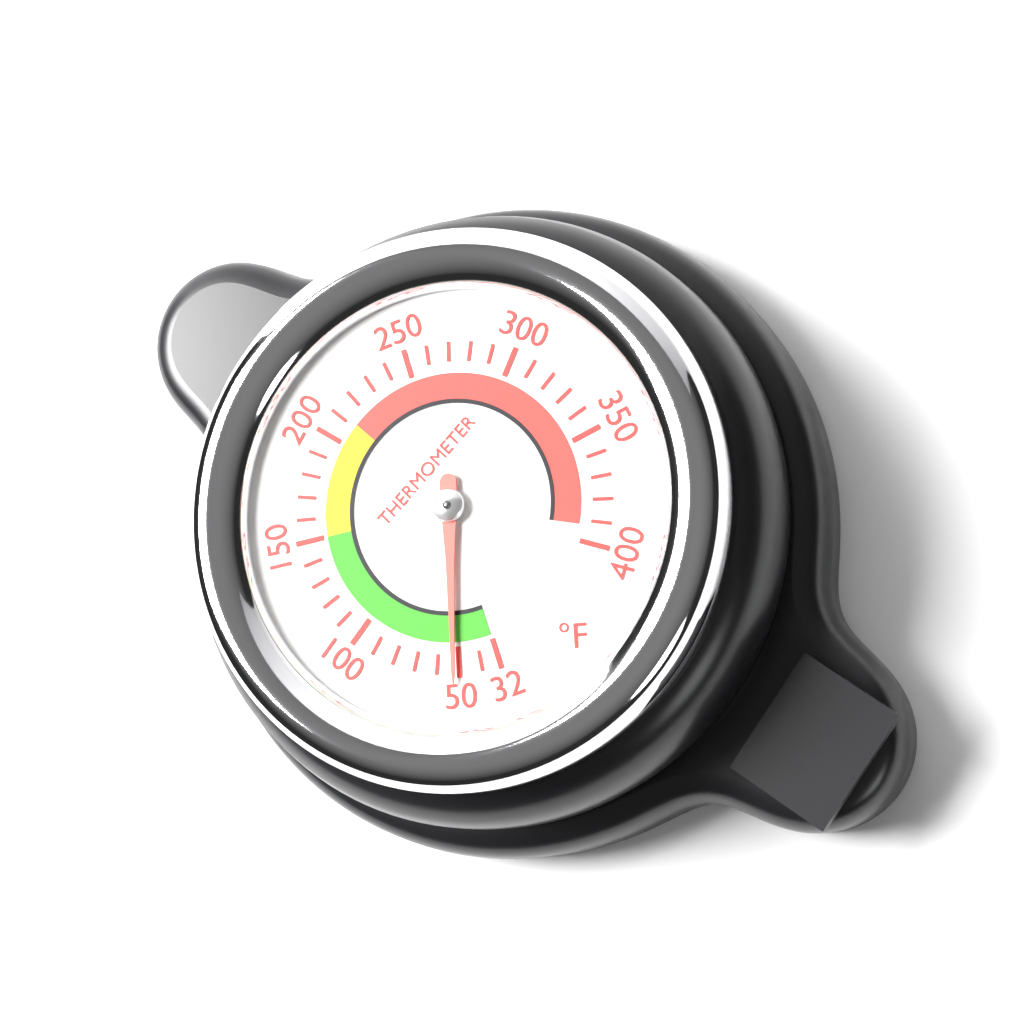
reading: 52 °F
